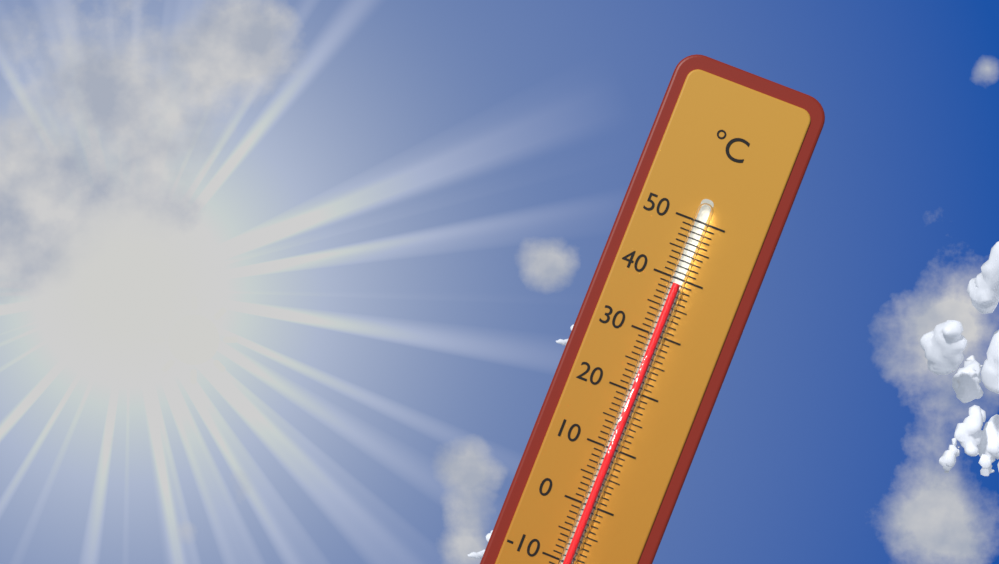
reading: 39 °C
